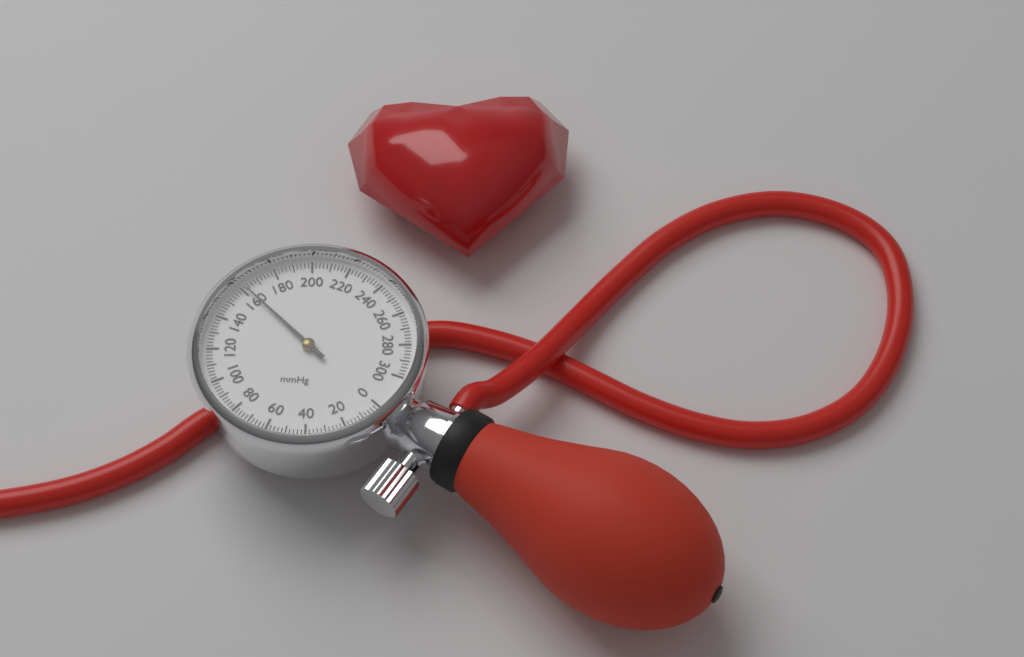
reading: 162 mmHg
